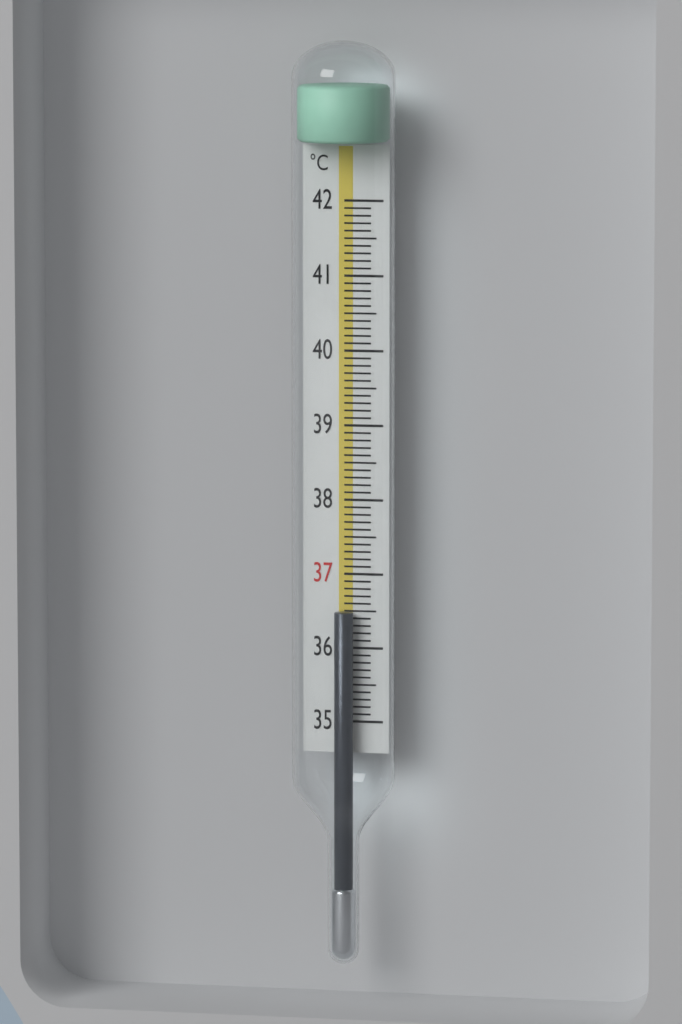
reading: 36.5 °C
